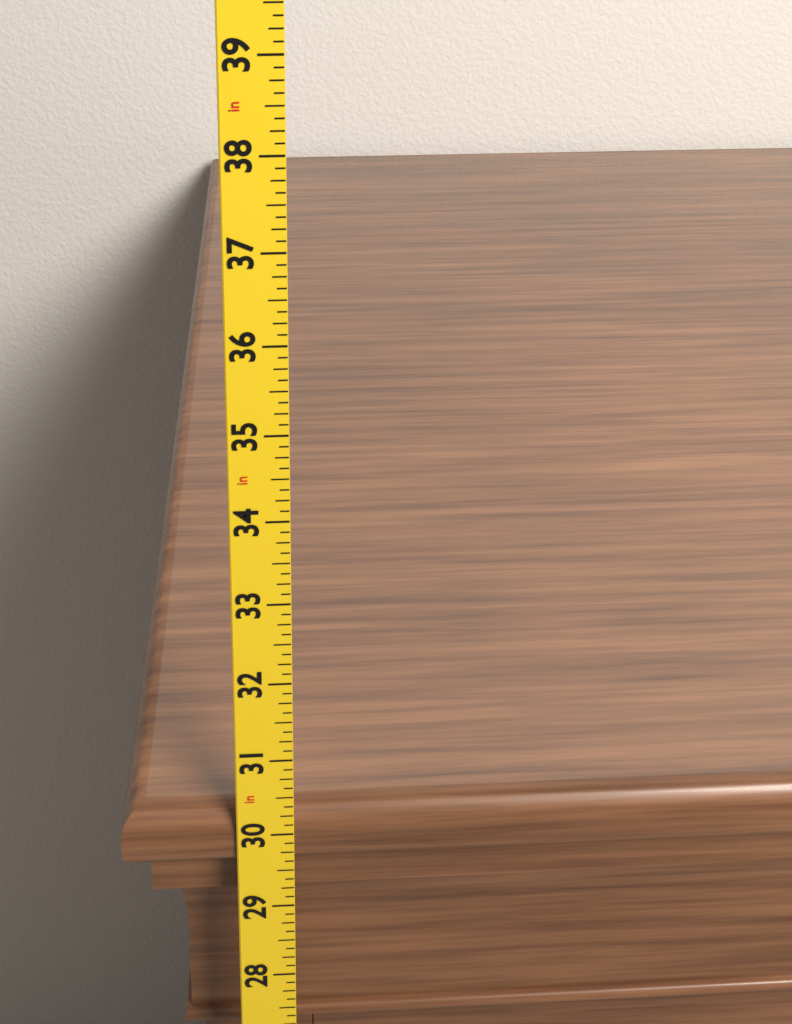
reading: 30.250 in
